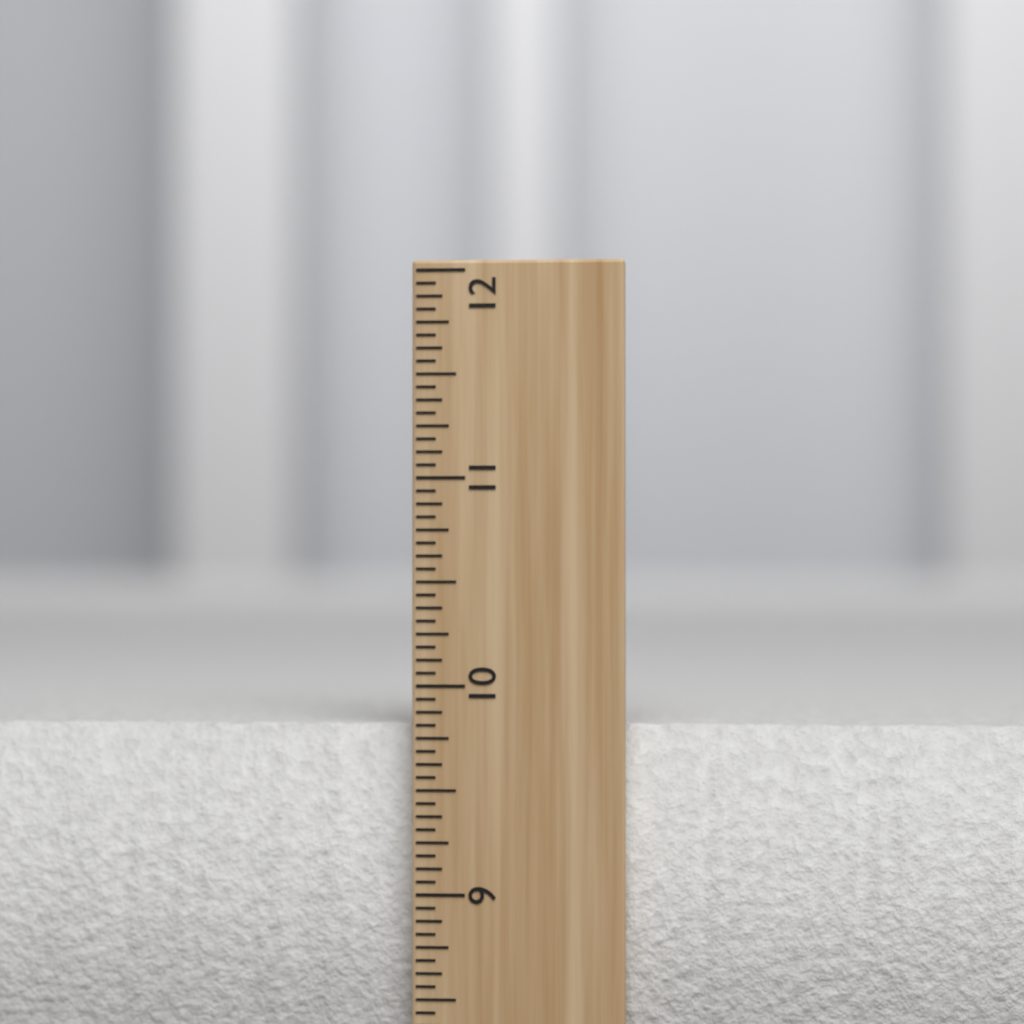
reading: 9.8125 inch
